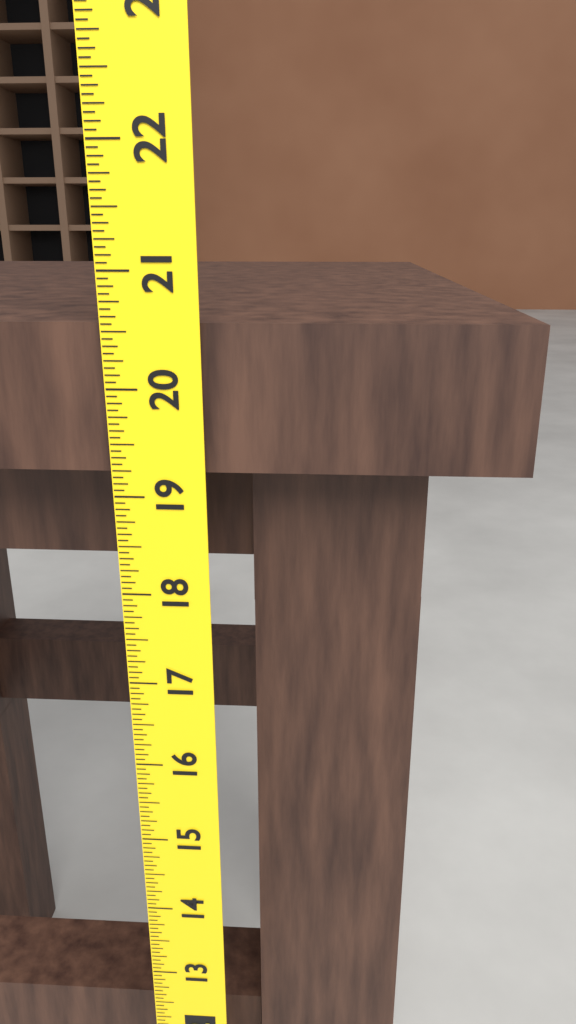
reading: 20.5625 (no unit)
